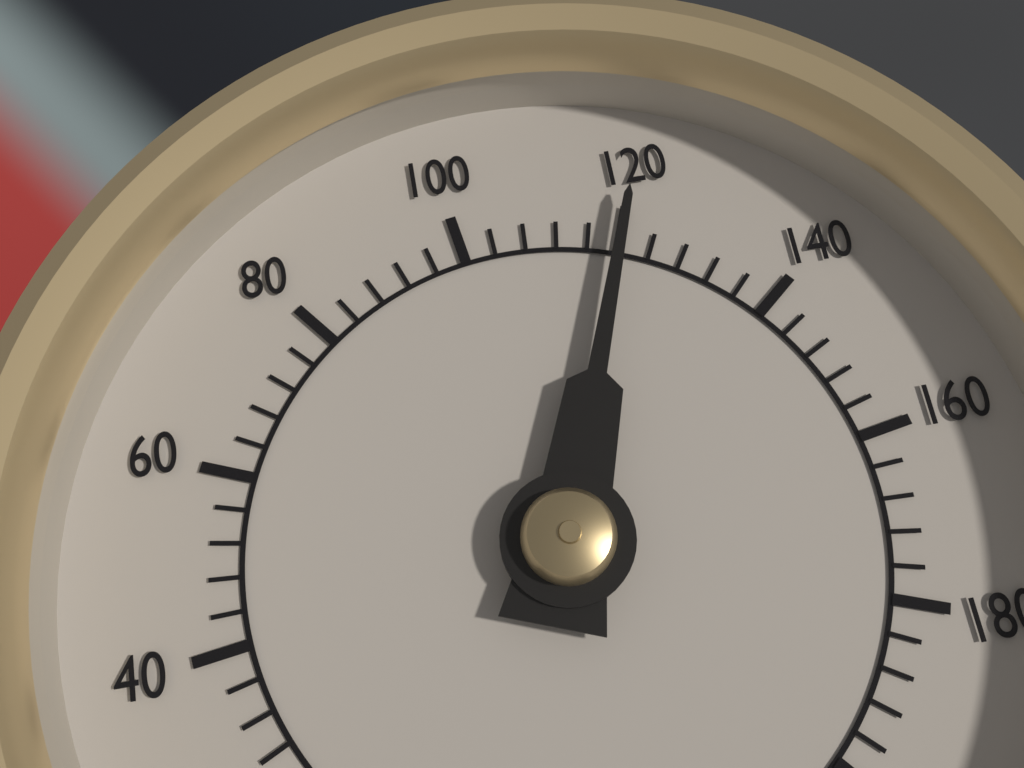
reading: 120 °F
